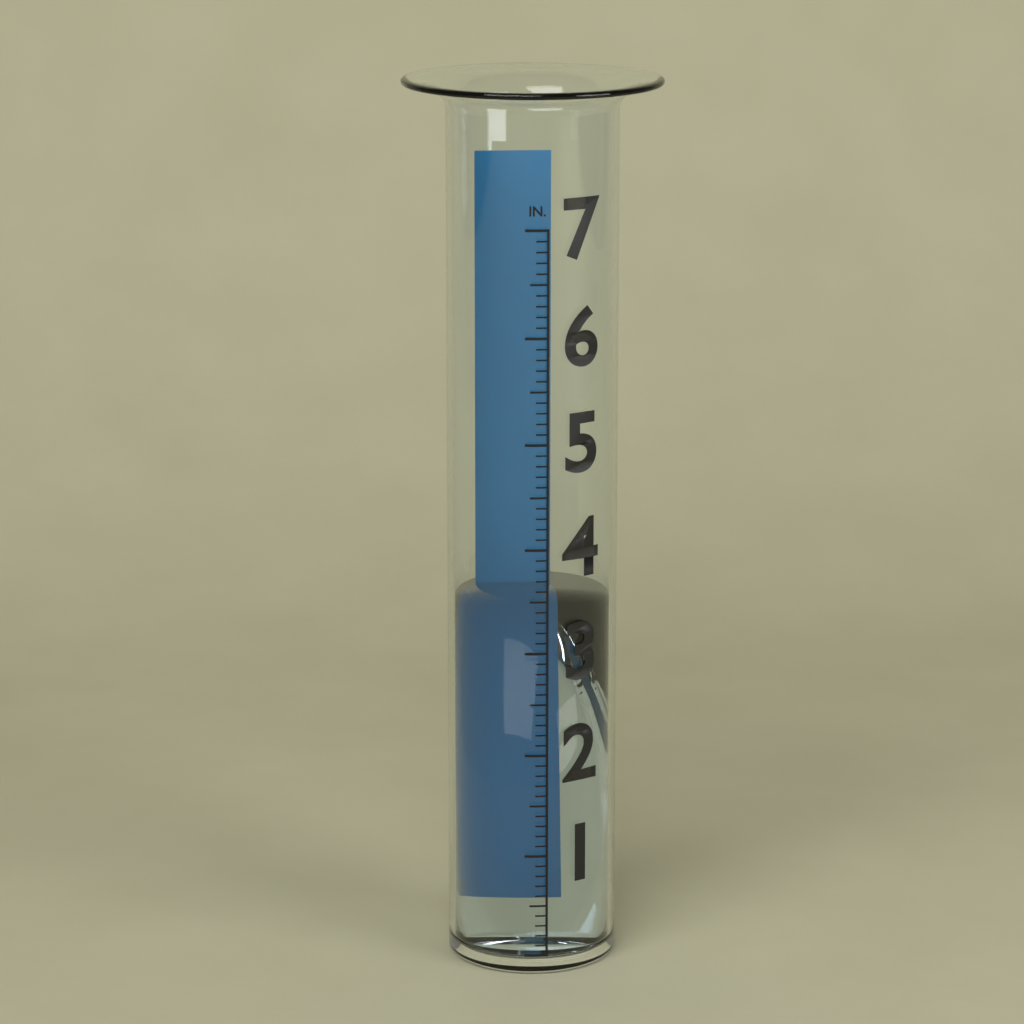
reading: 3.4 in
